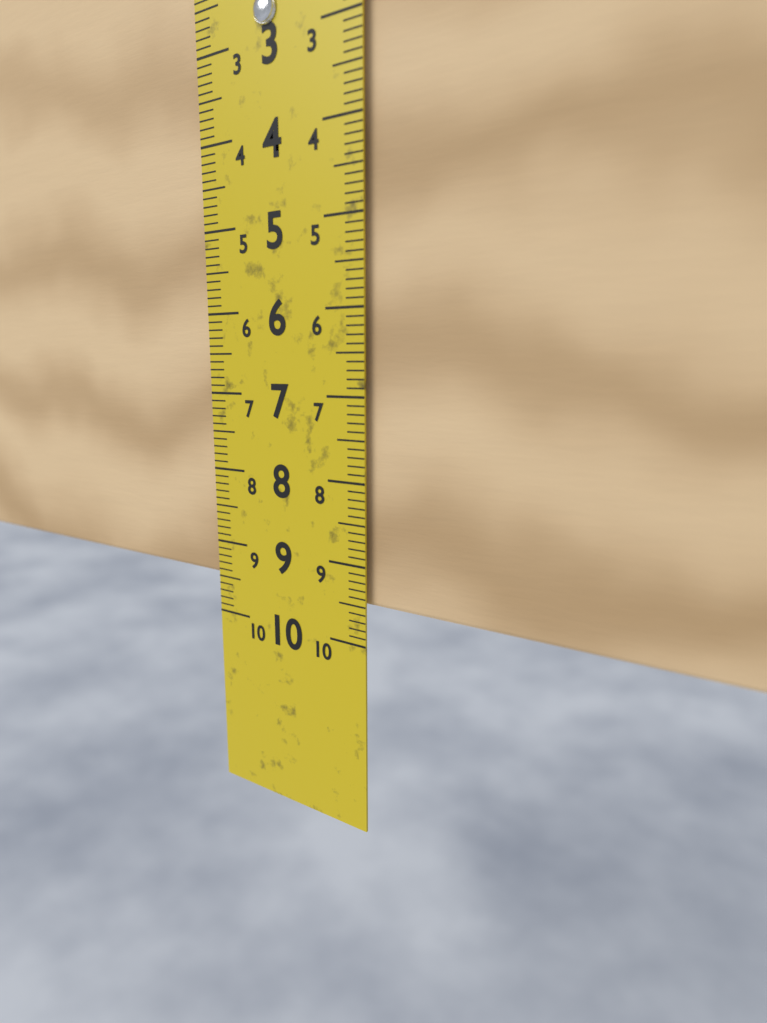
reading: 9.5 cm
